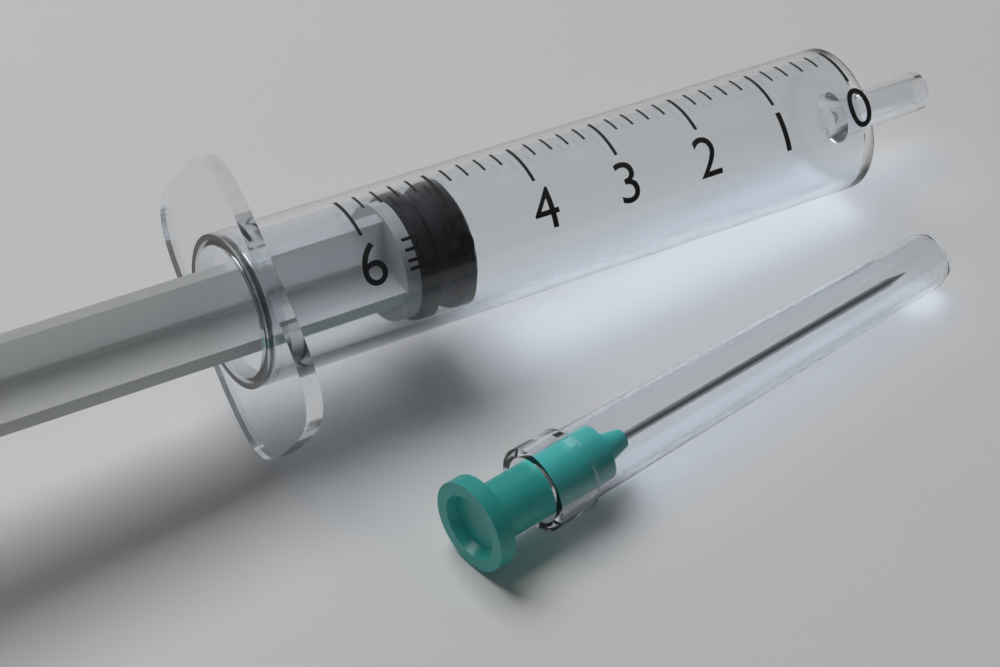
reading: 4.8 ml
